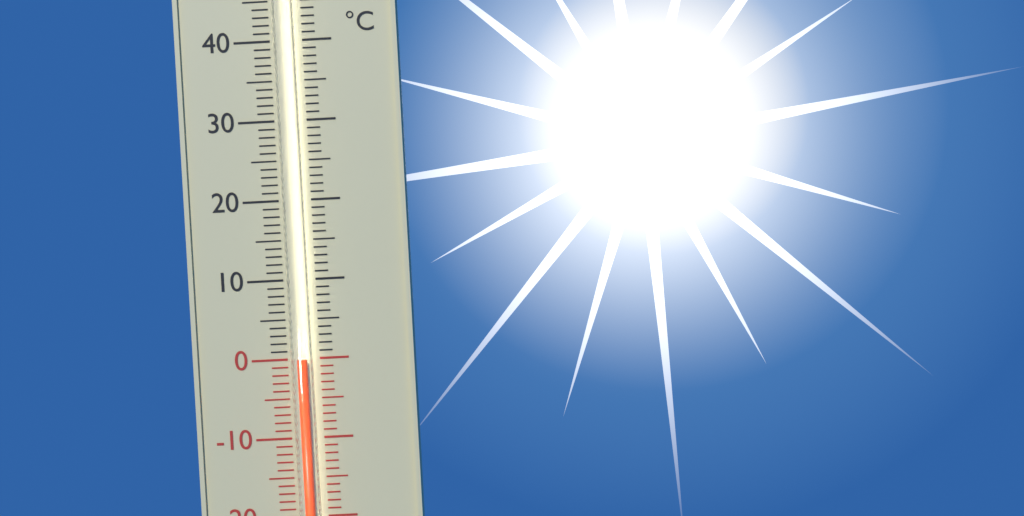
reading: 0 °C
